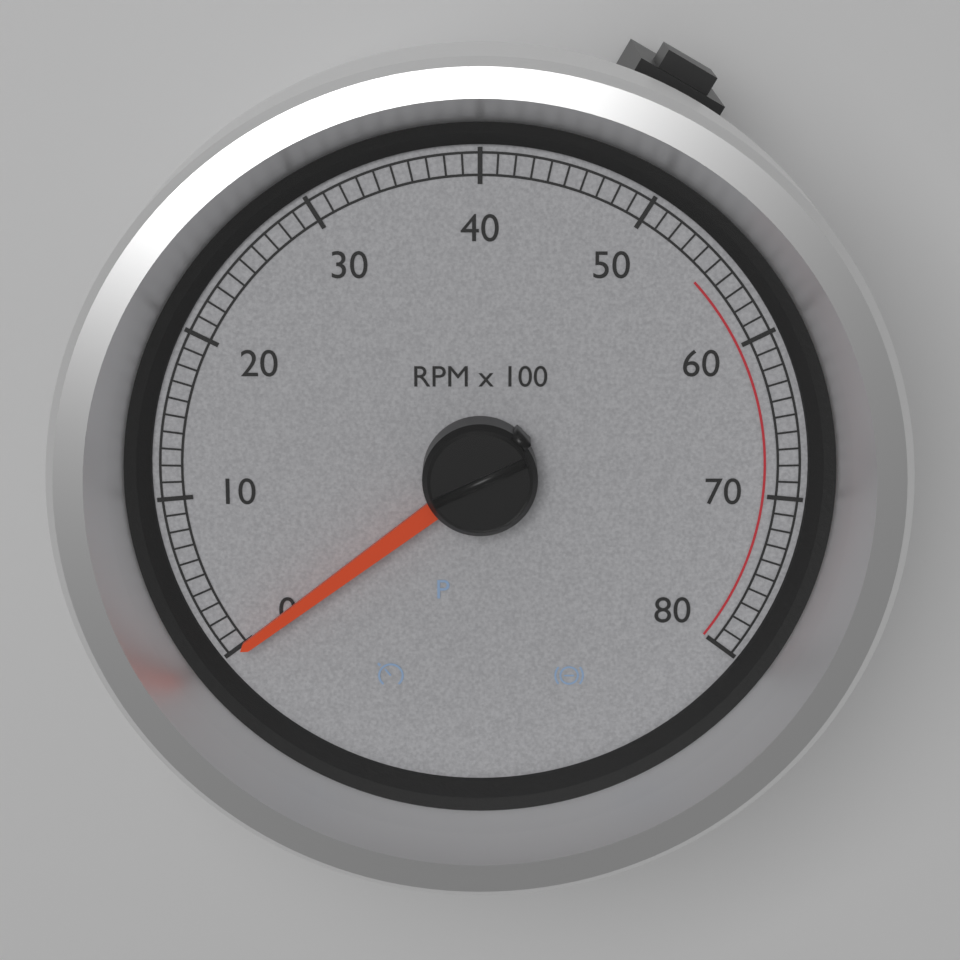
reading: 0 RPM
